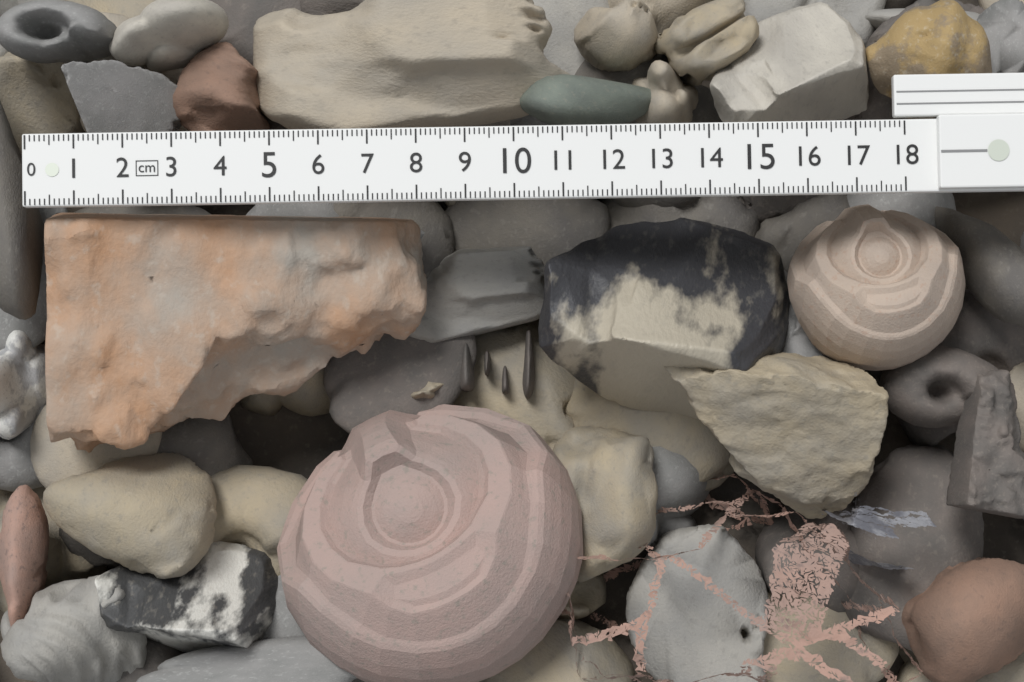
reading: 8.1 cm
